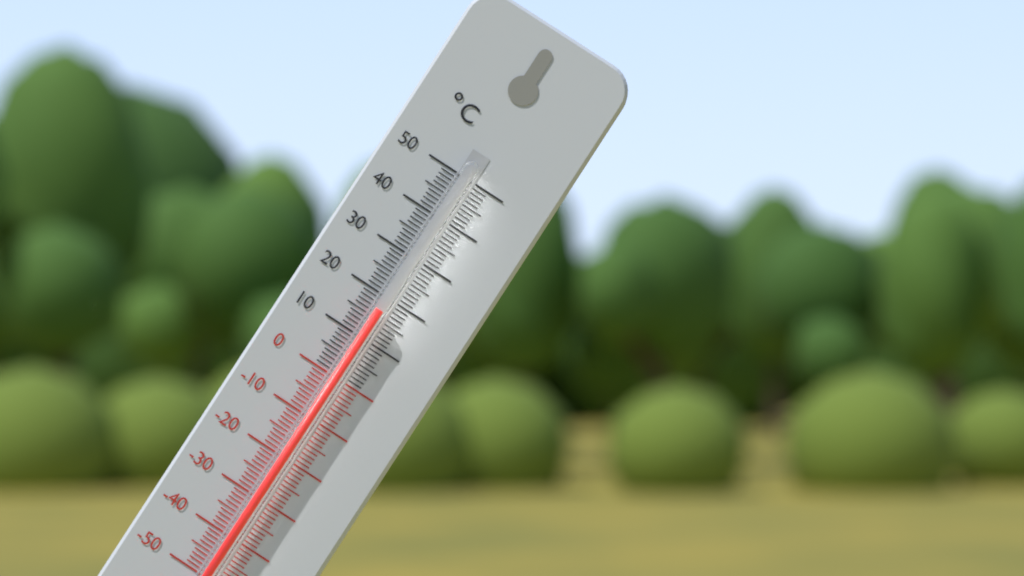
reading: 17 °C
